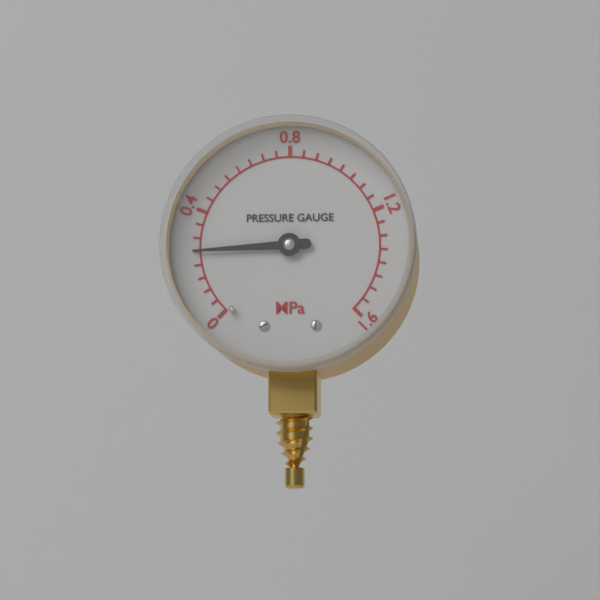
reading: 0.25 MPa
